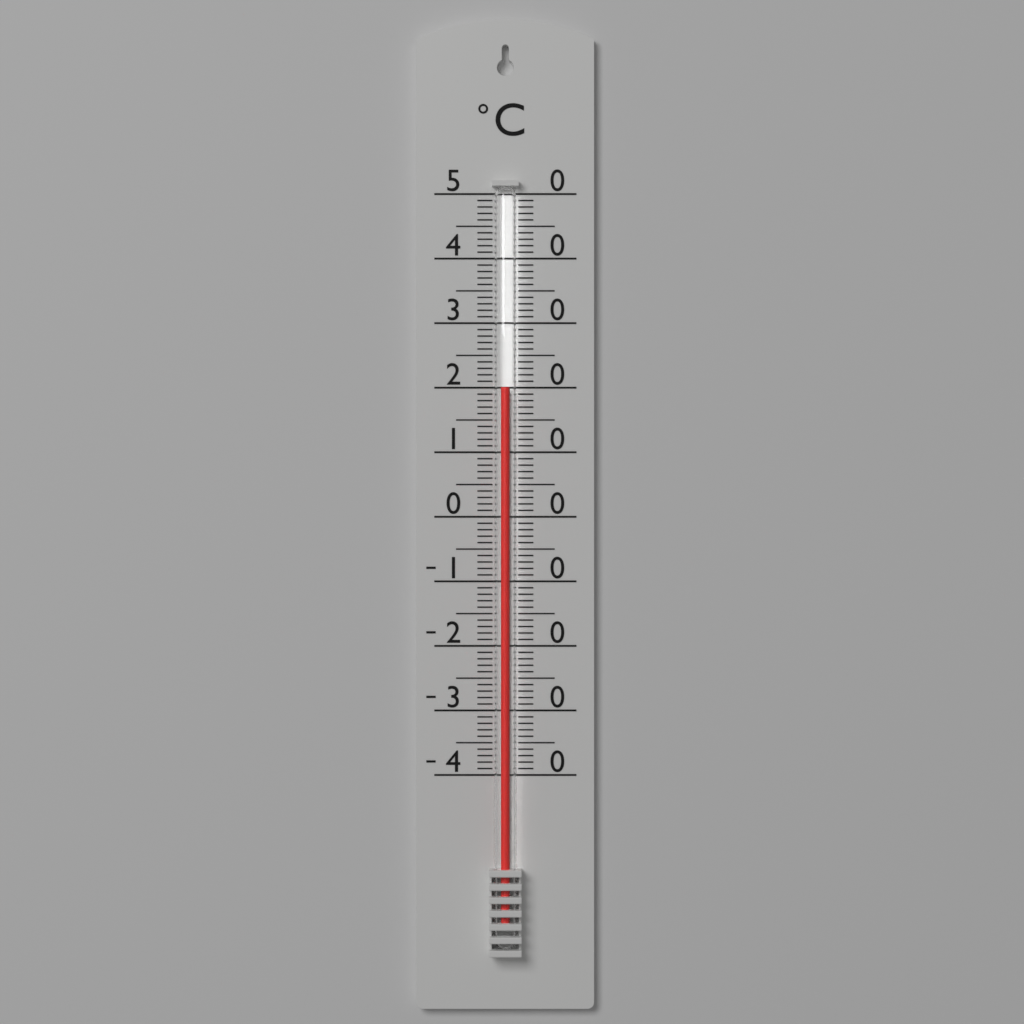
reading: 20 °C
